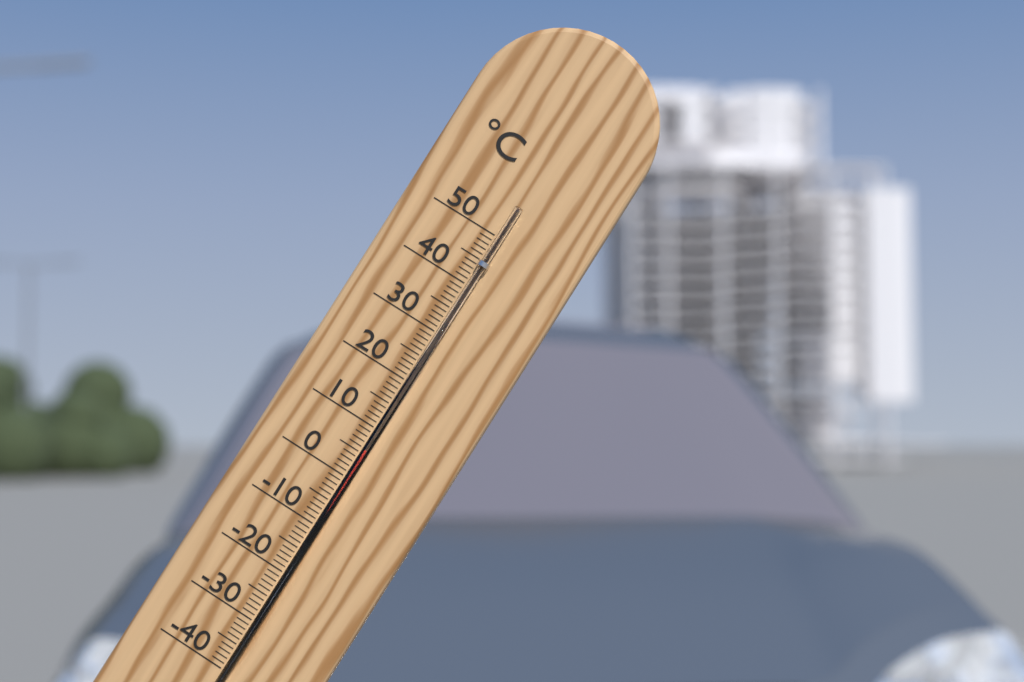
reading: 6 °C
